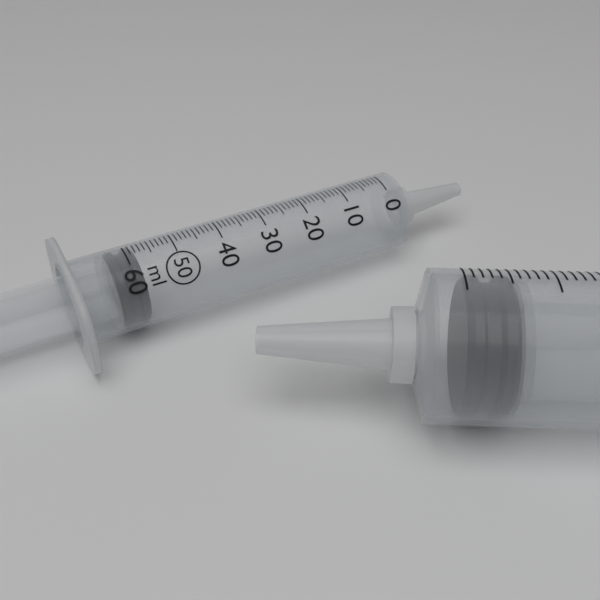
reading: 58 ml
